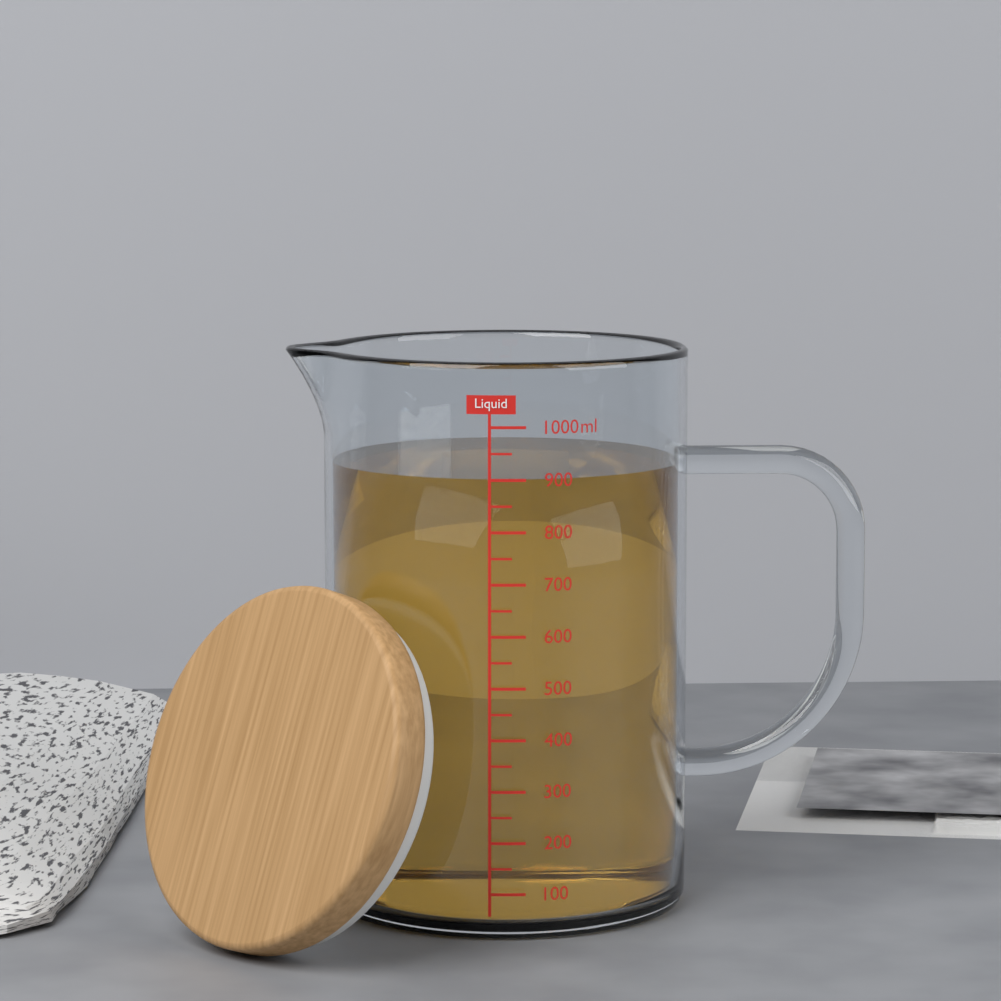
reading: 900 ml
